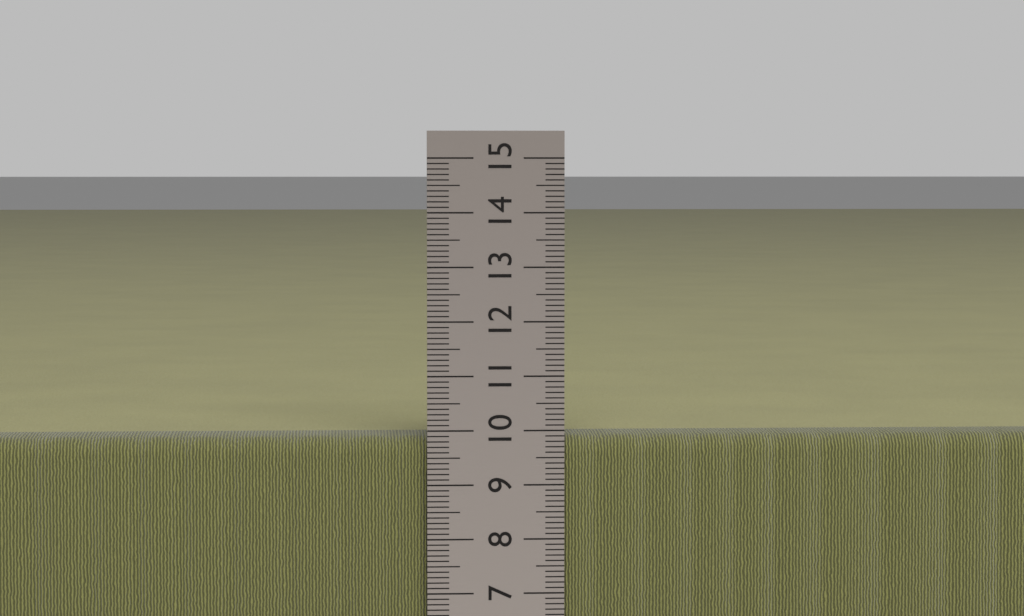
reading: 9.9 cm
